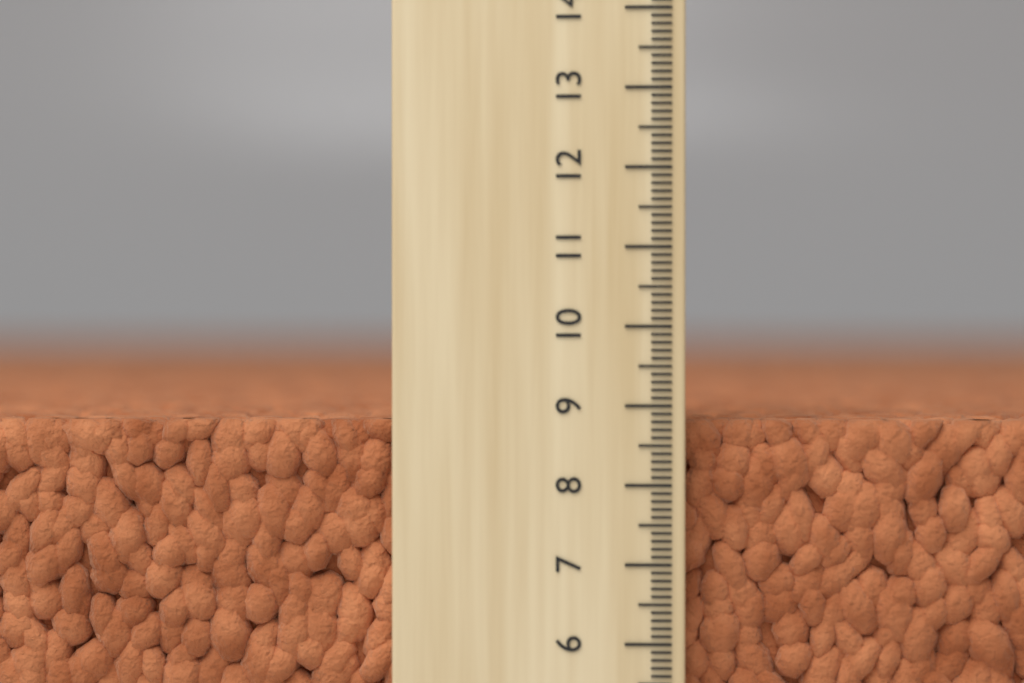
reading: 8.8 (no unit)
